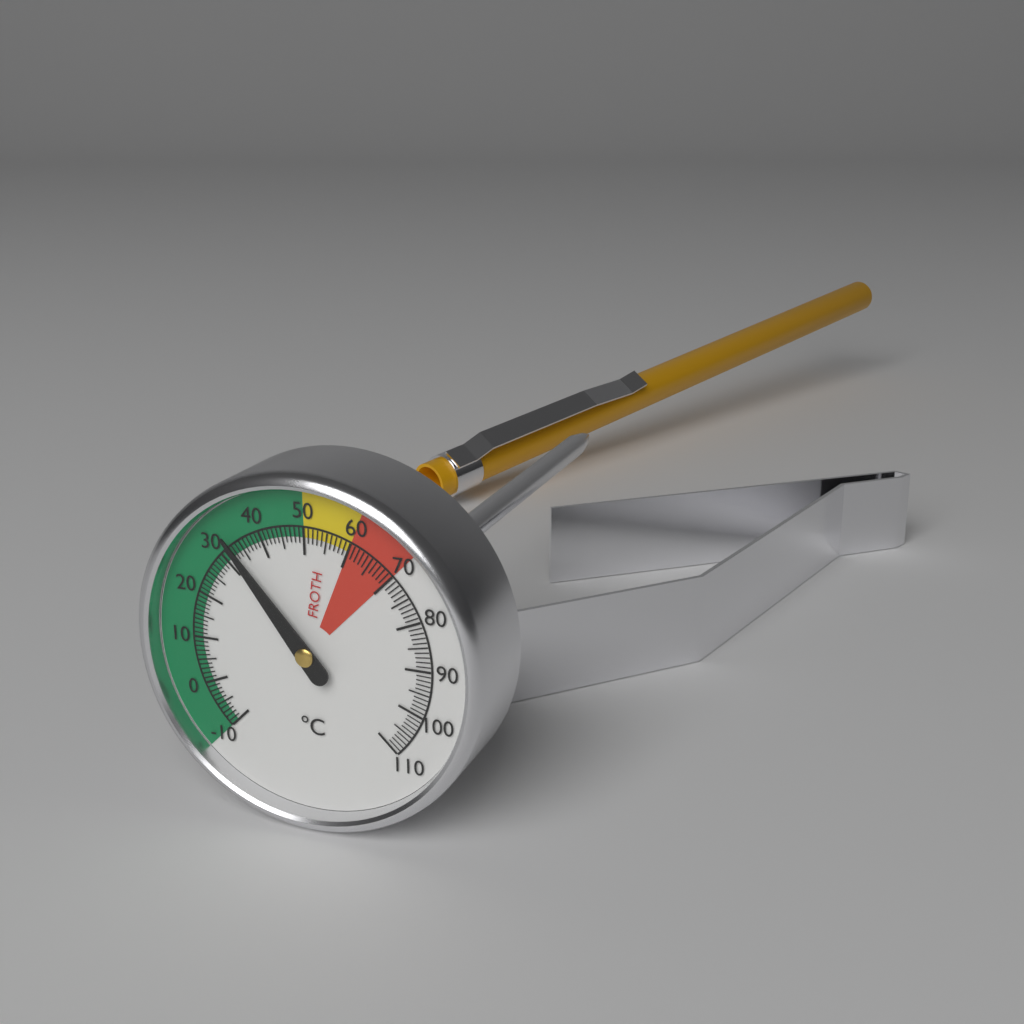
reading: 33 °C
